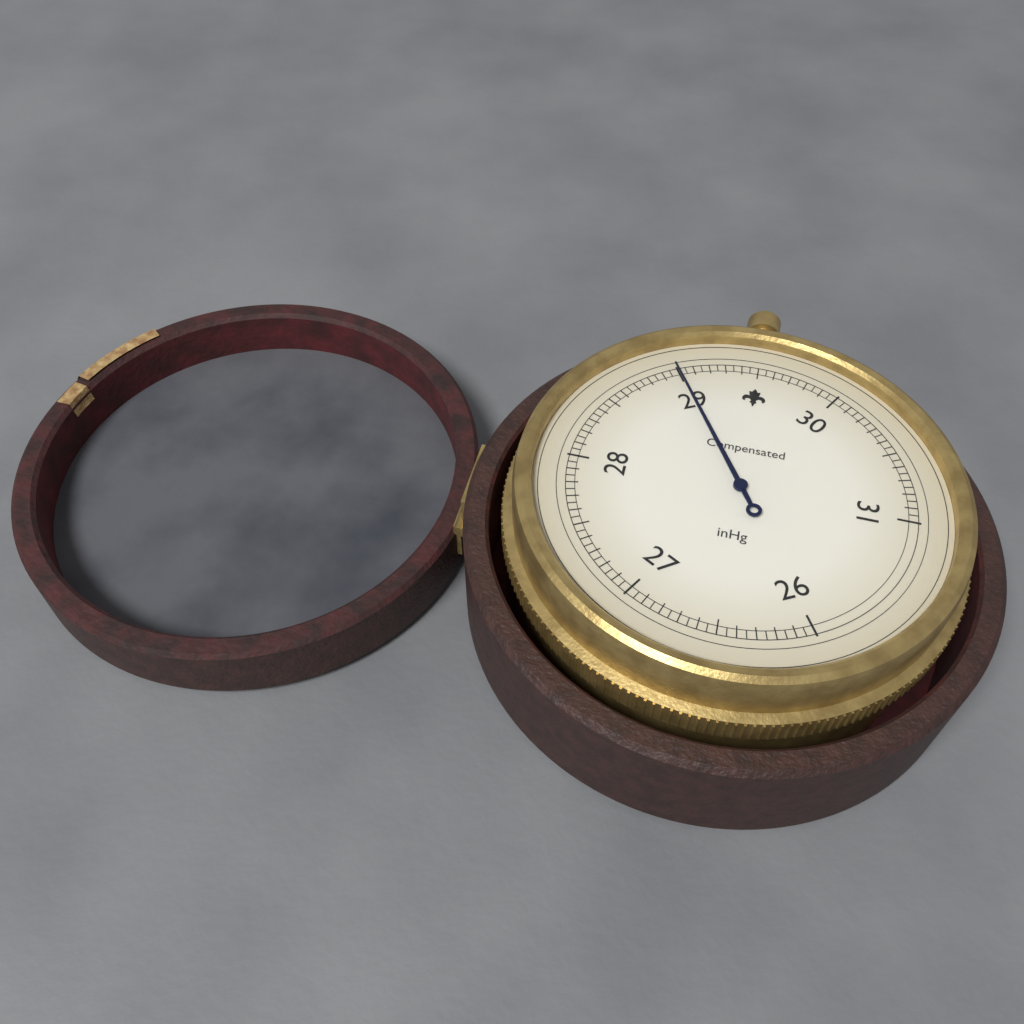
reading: 29.00 inHg
